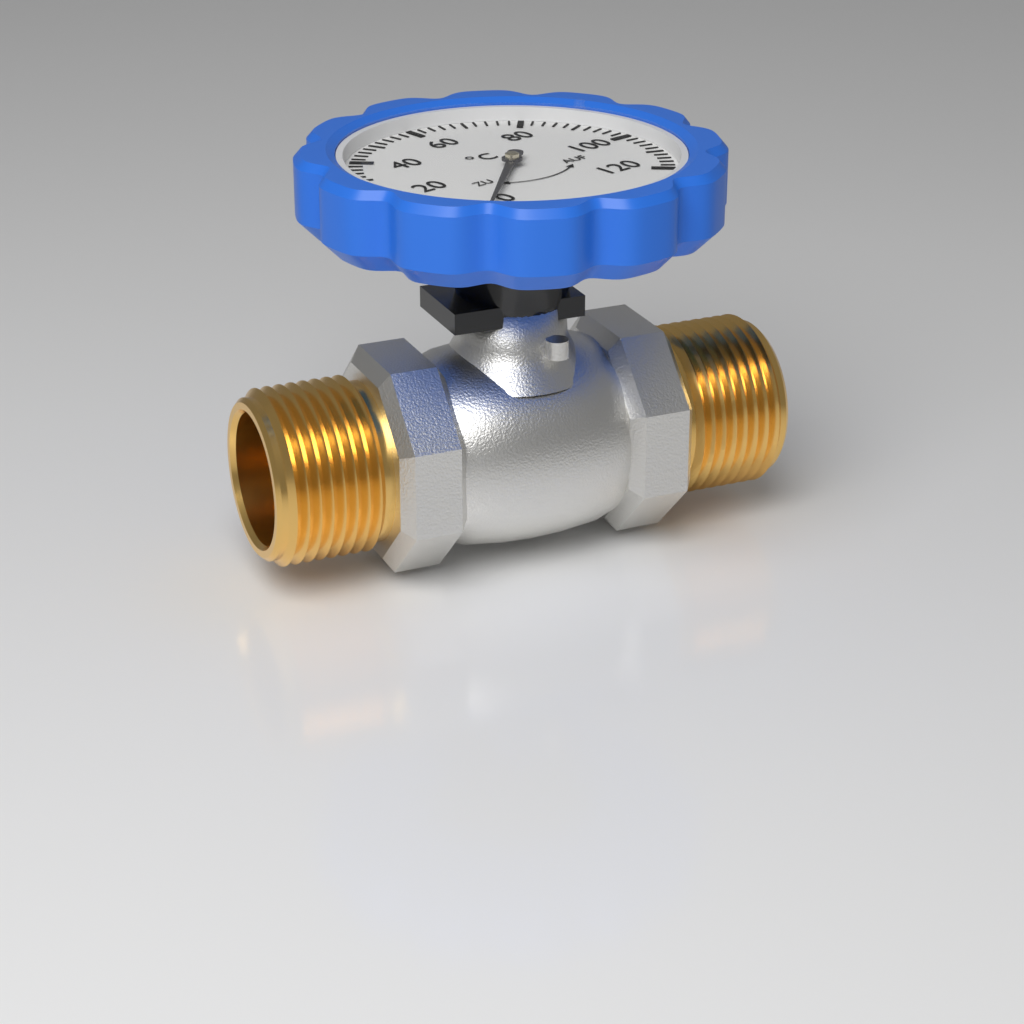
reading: 2 °C
